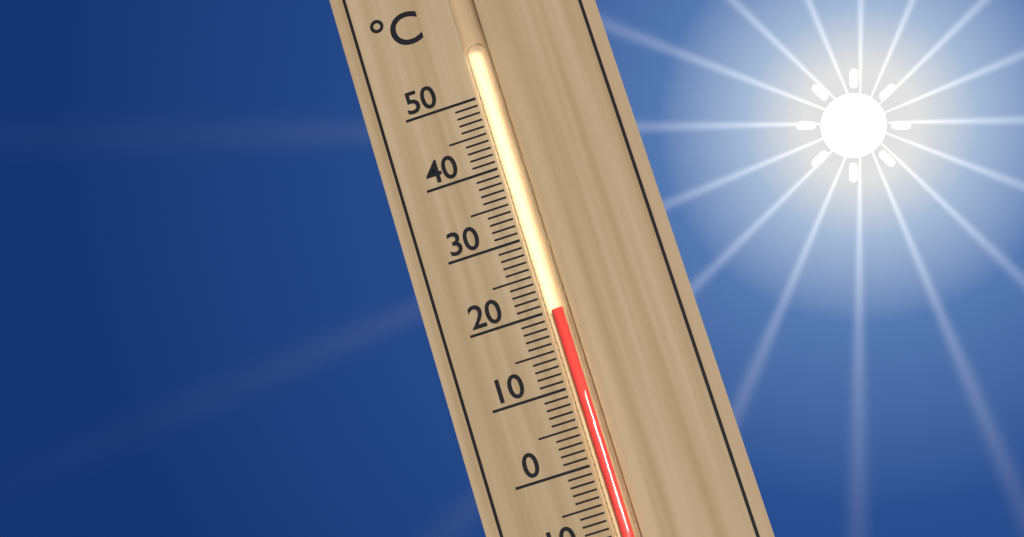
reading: 20 °C
